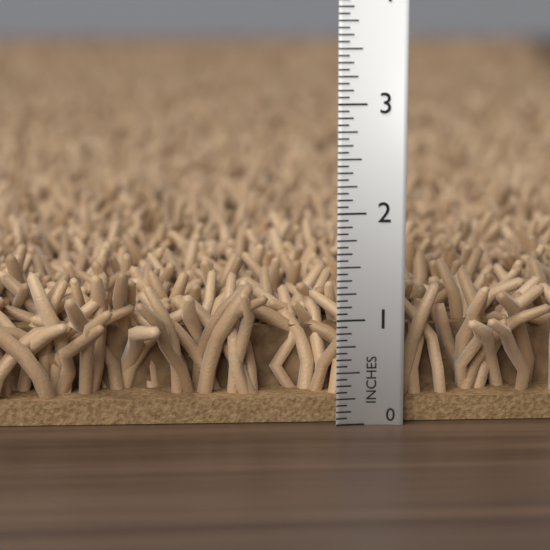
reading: 1.4375 in
